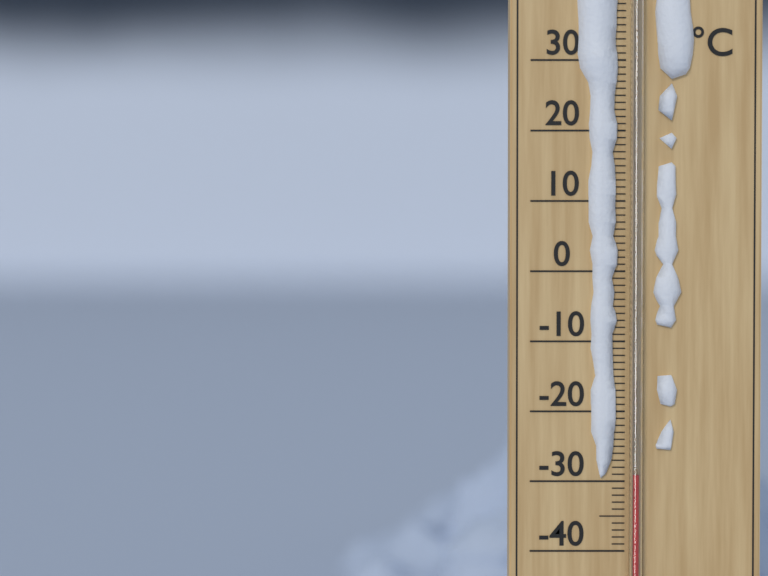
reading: -29 °C
